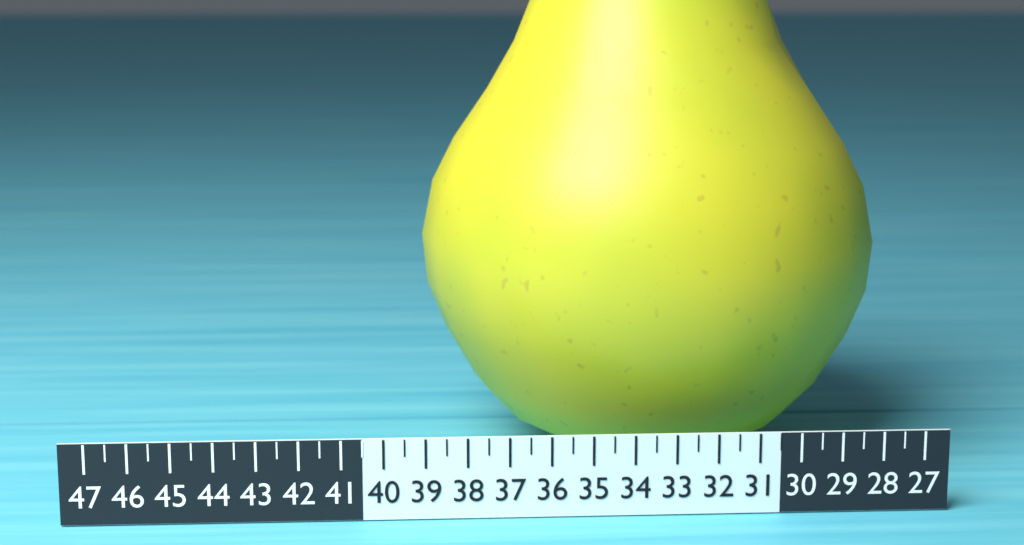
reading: 39.0 (no unit)
